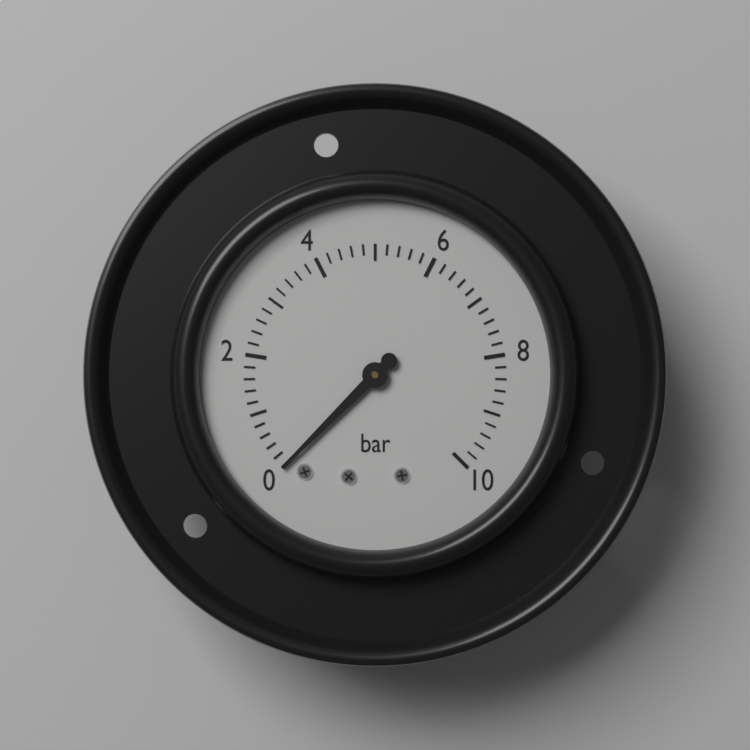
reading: 0.0 bar
